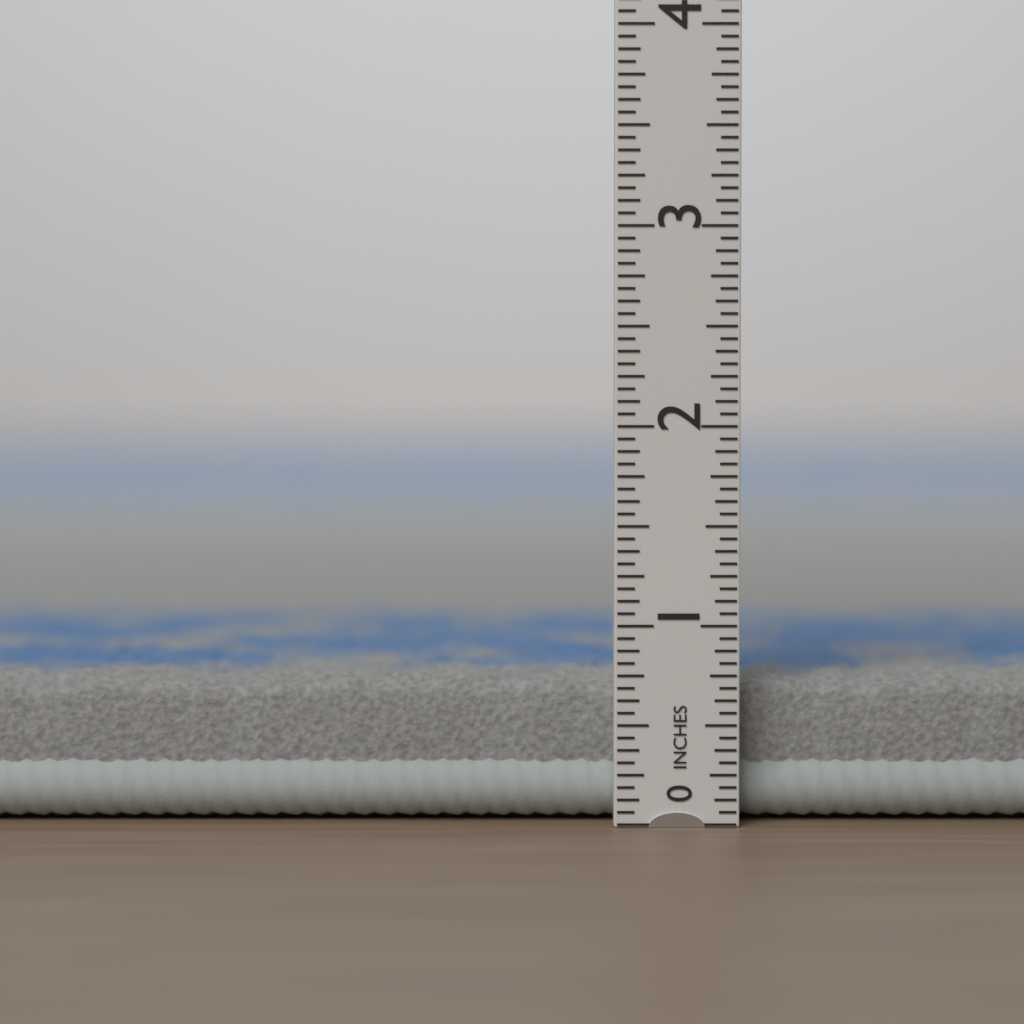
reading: 0.7500 in
